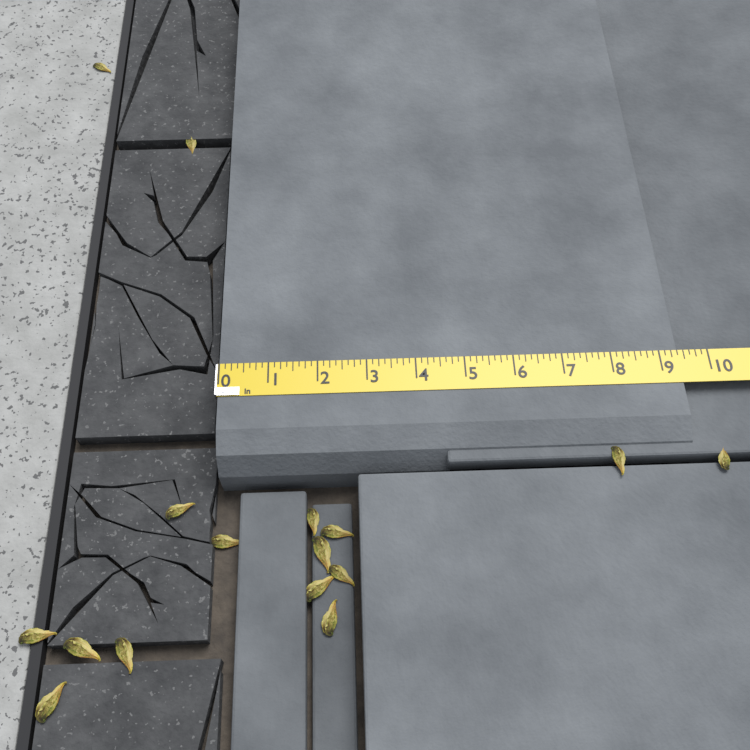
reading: 9.375 in
